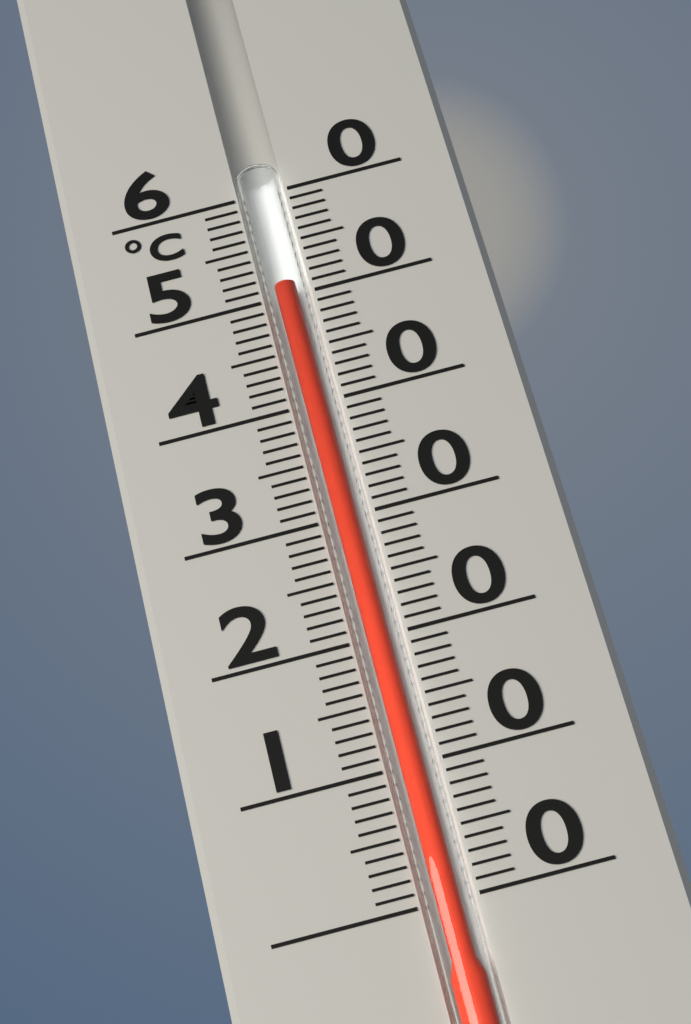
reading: 51 °C
